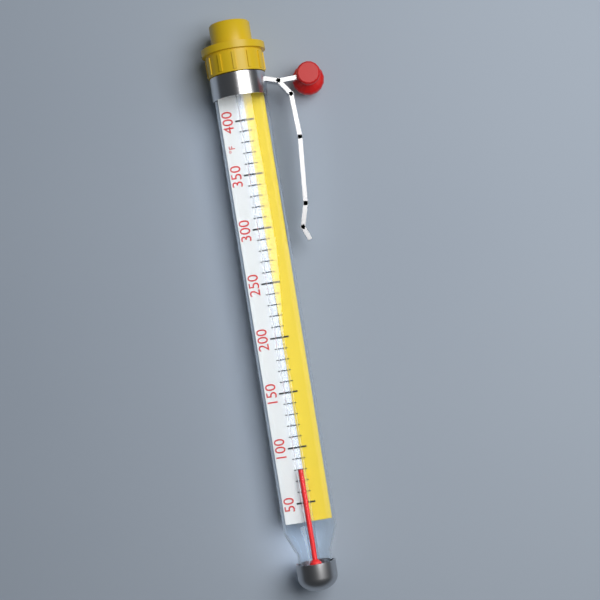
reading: 80 °F
